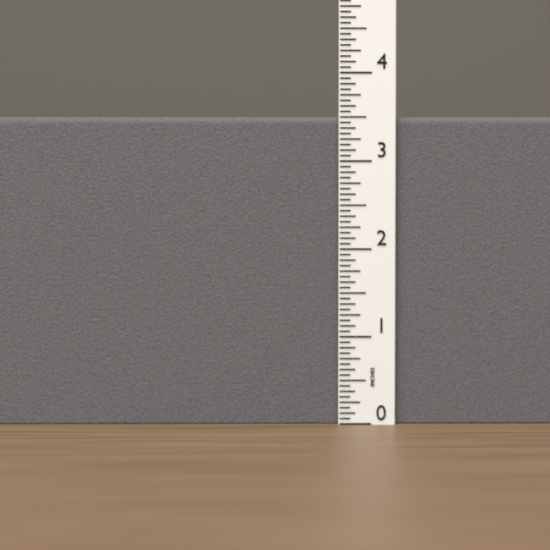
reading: 3.5000 in
